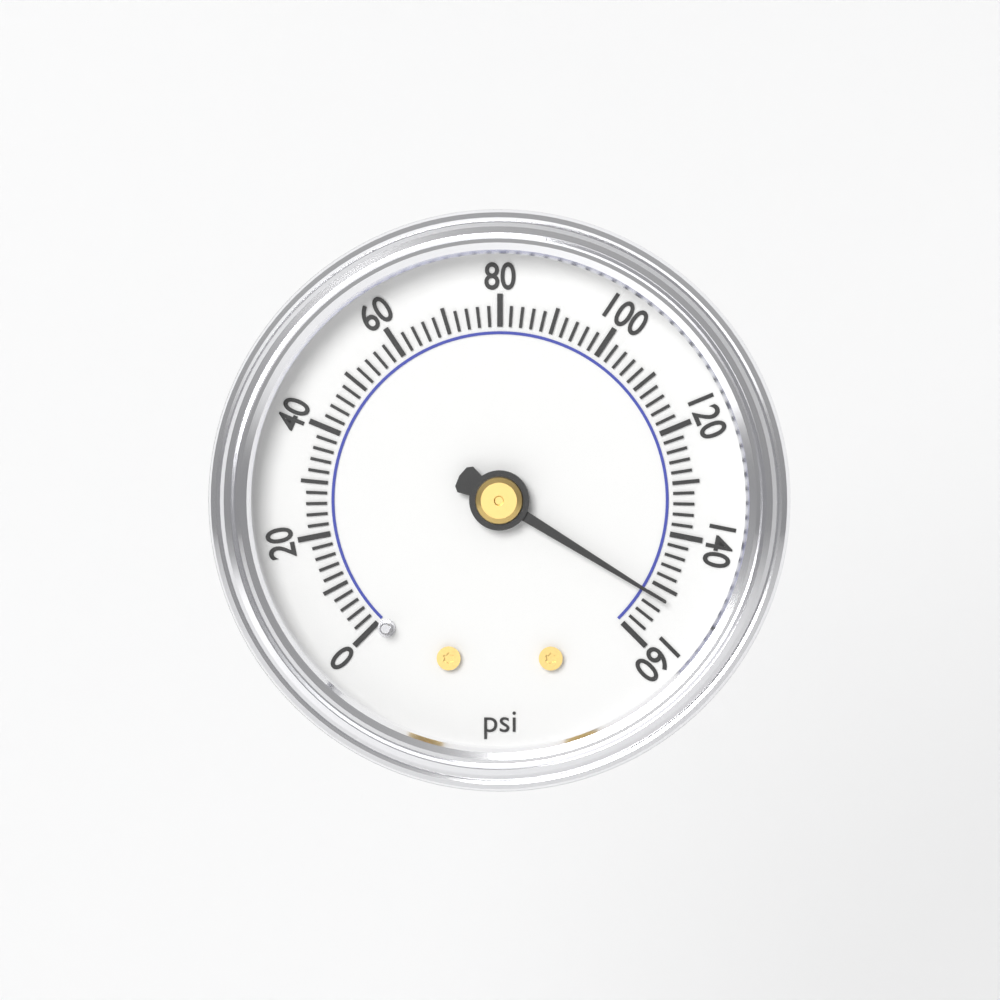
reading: 152 psi
